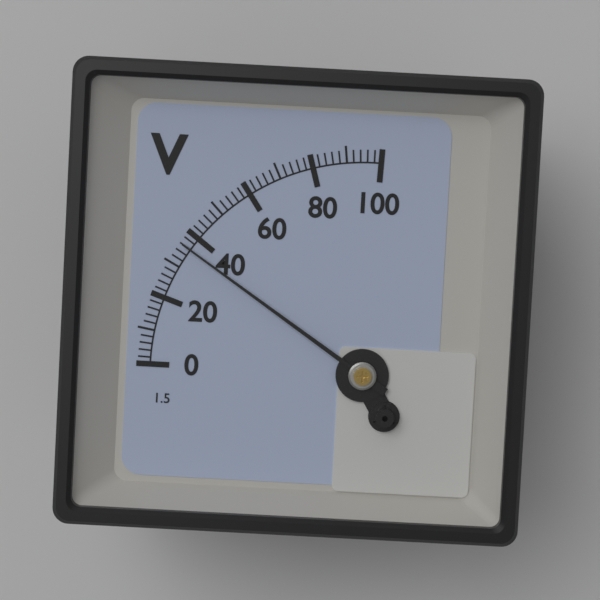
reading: 36 V
